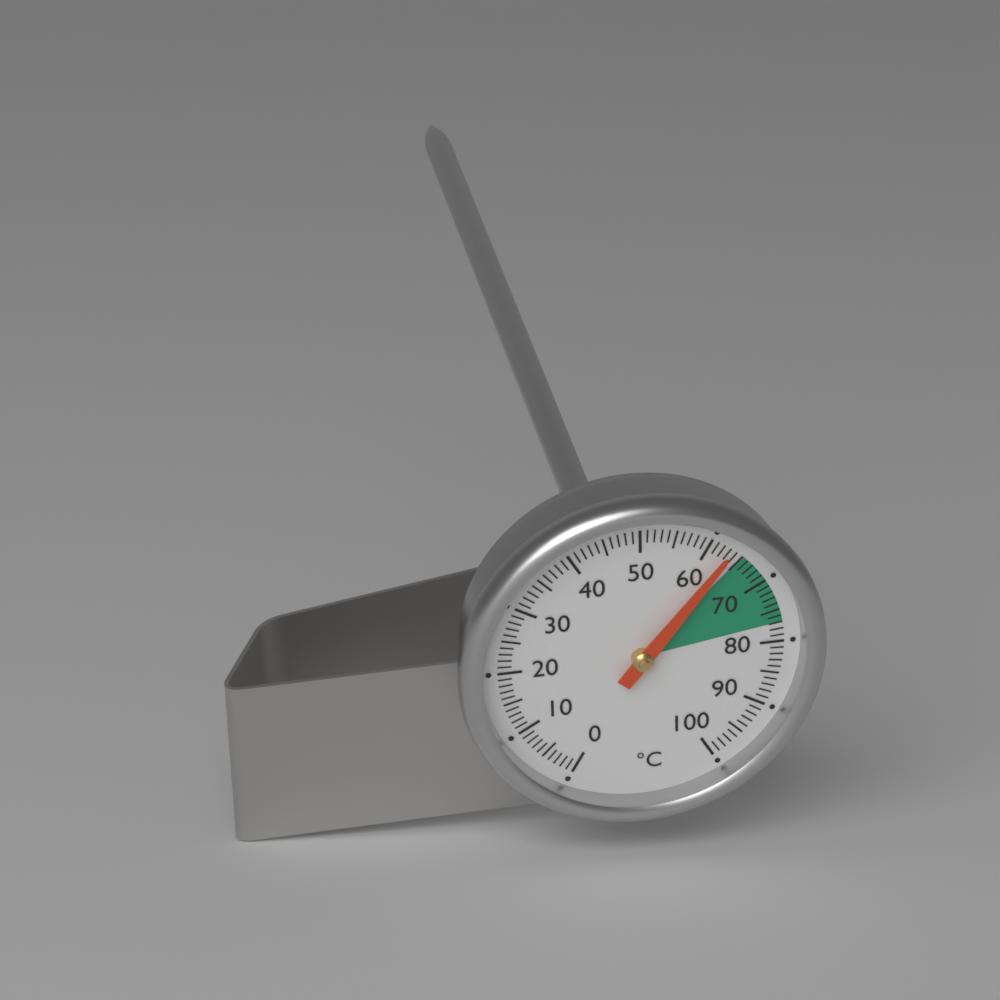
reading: 63 °C
